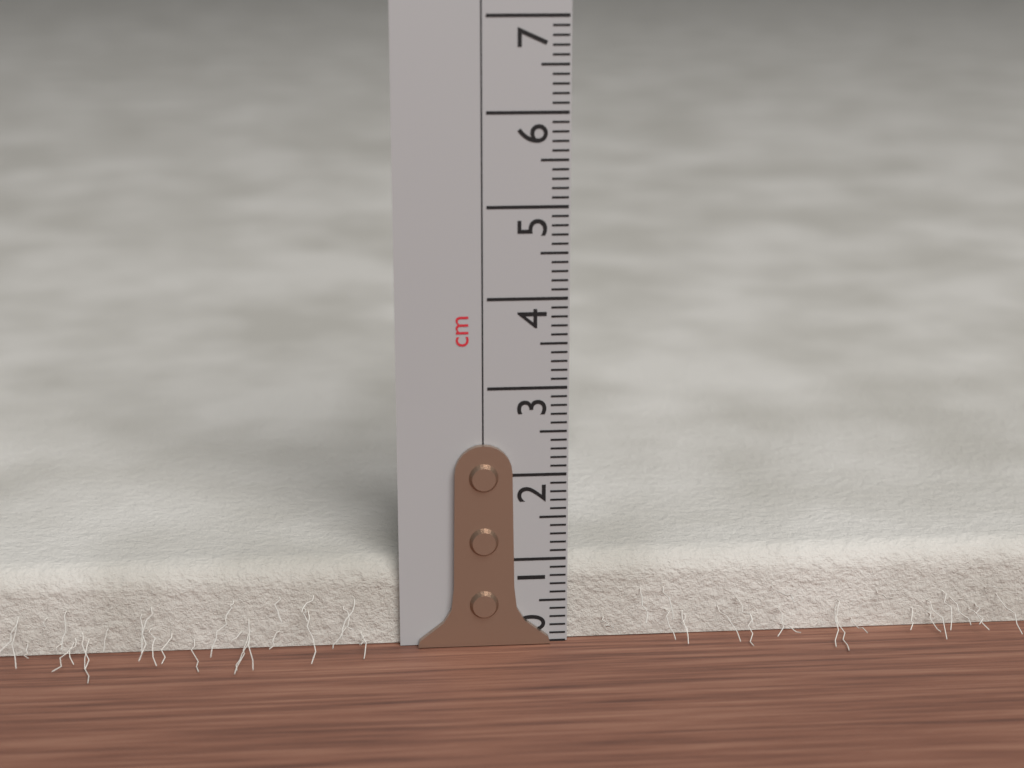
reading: 1.0 cm
